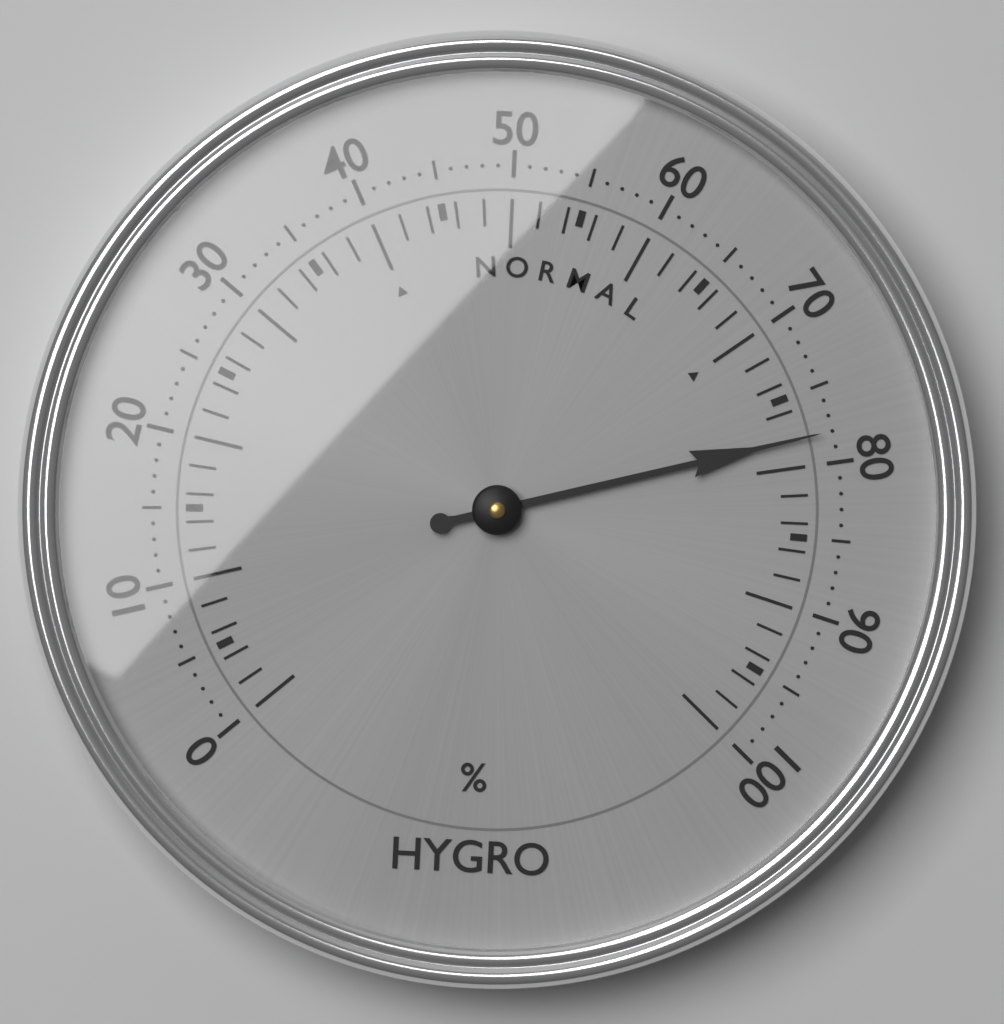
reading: 78 %
